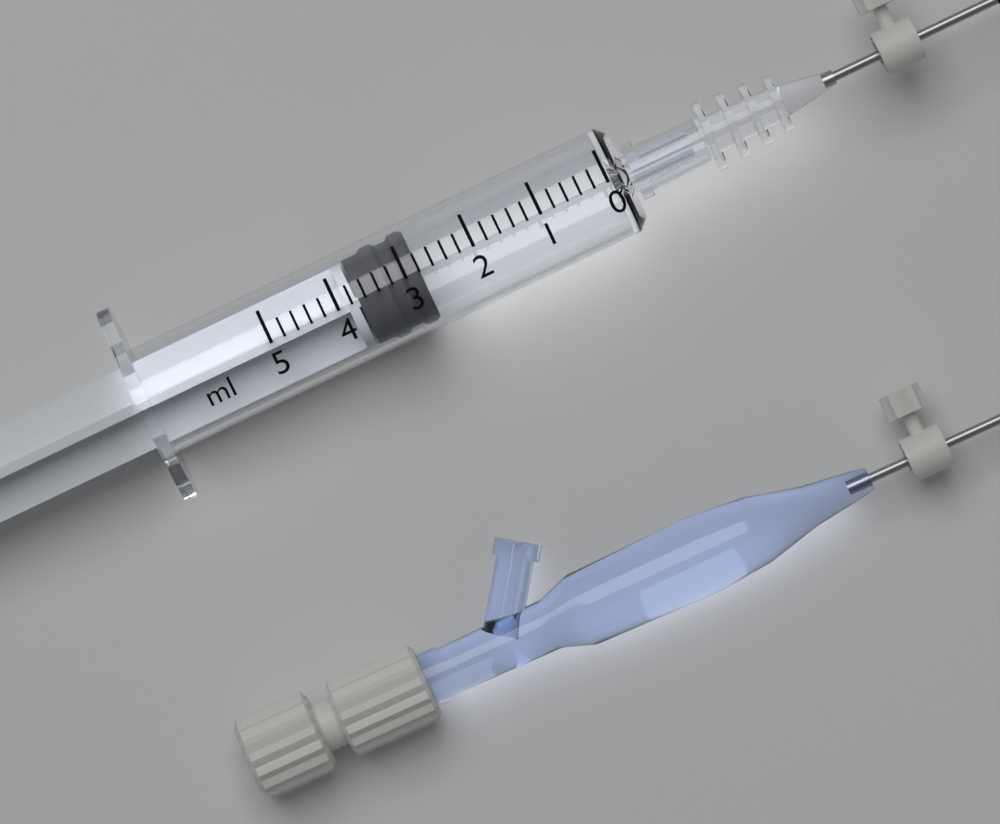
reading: 2.8 ml
